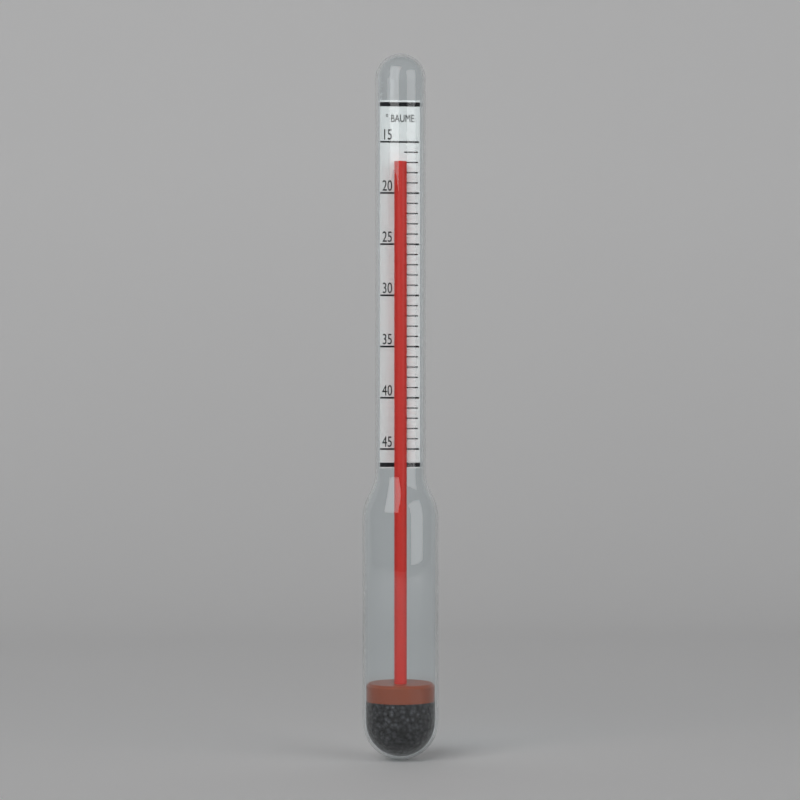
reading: 17 °Baumé
